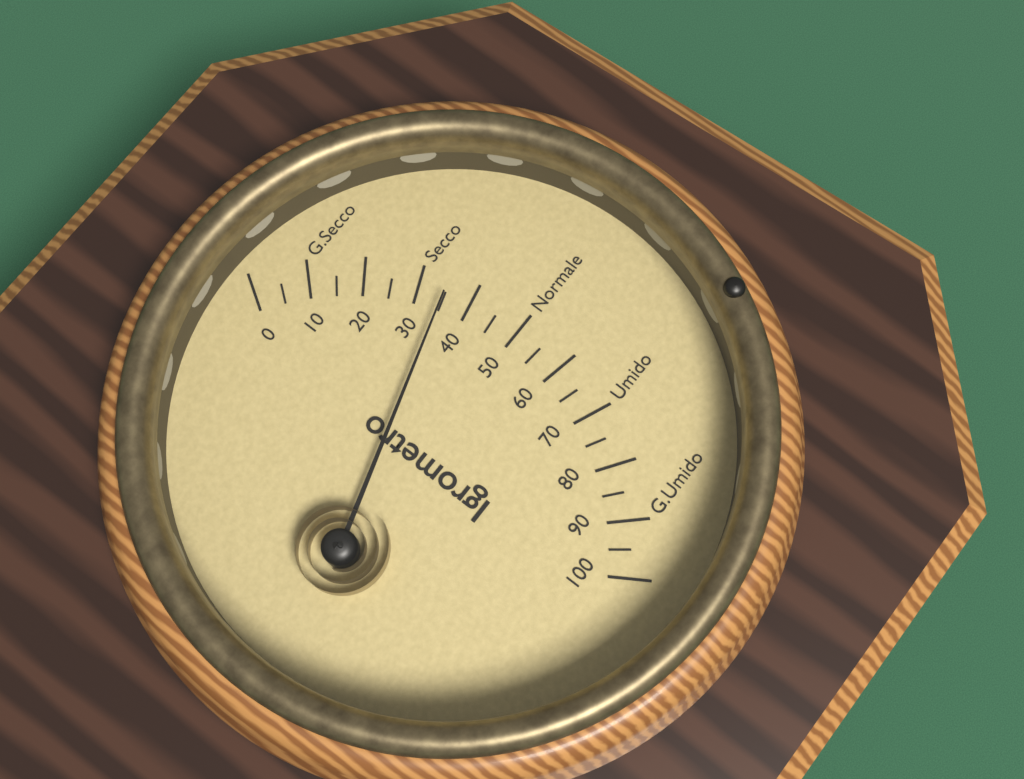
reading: 35 (no unit)
